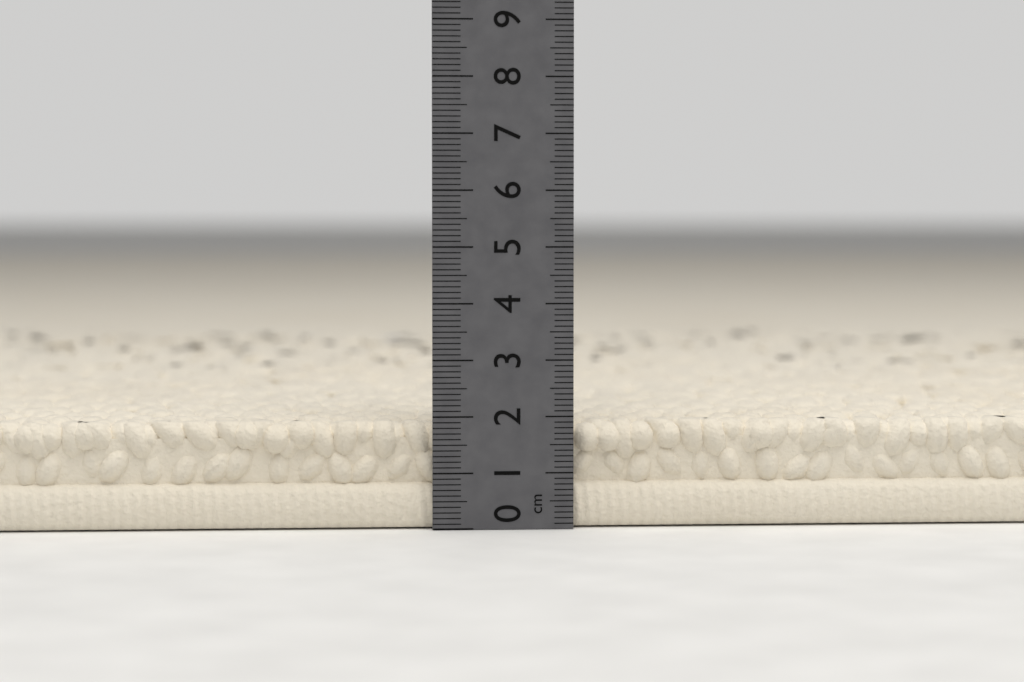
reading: 1.9 cm
